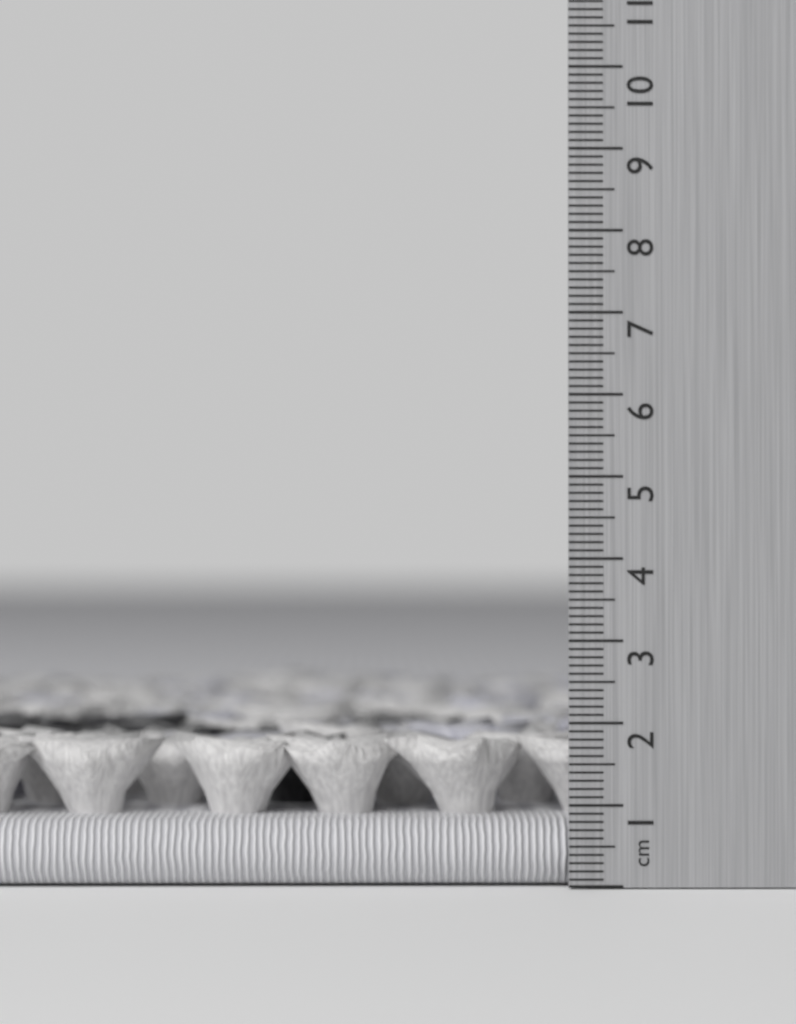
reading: 1.8 cm
